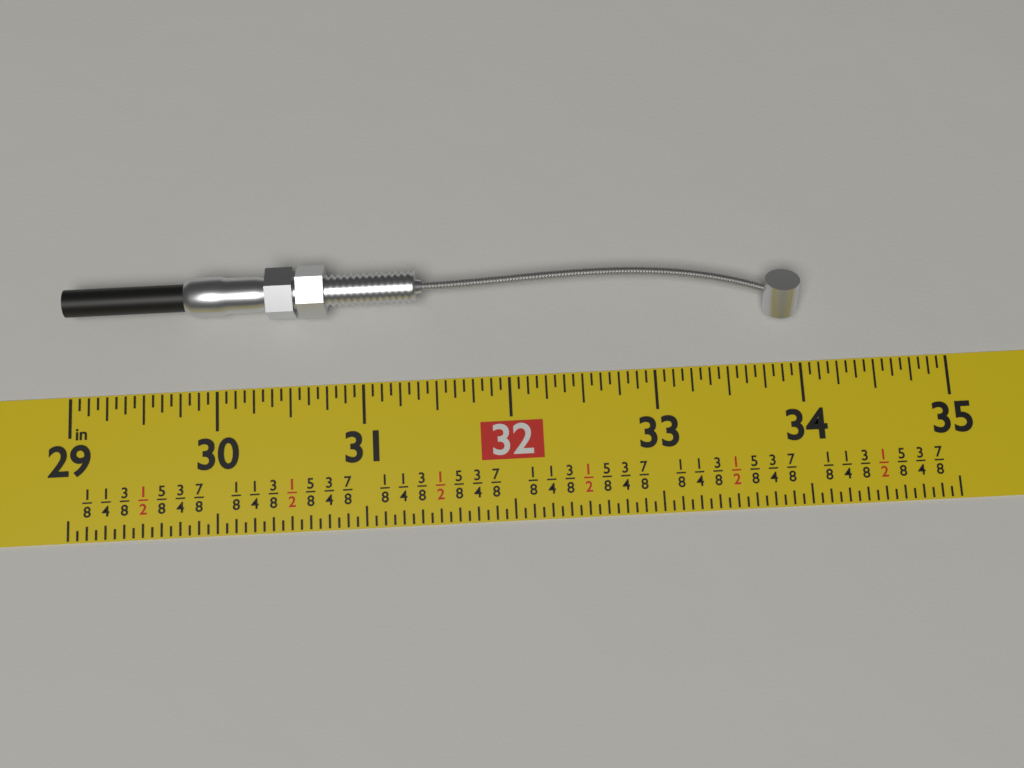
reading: 34.0000 in
